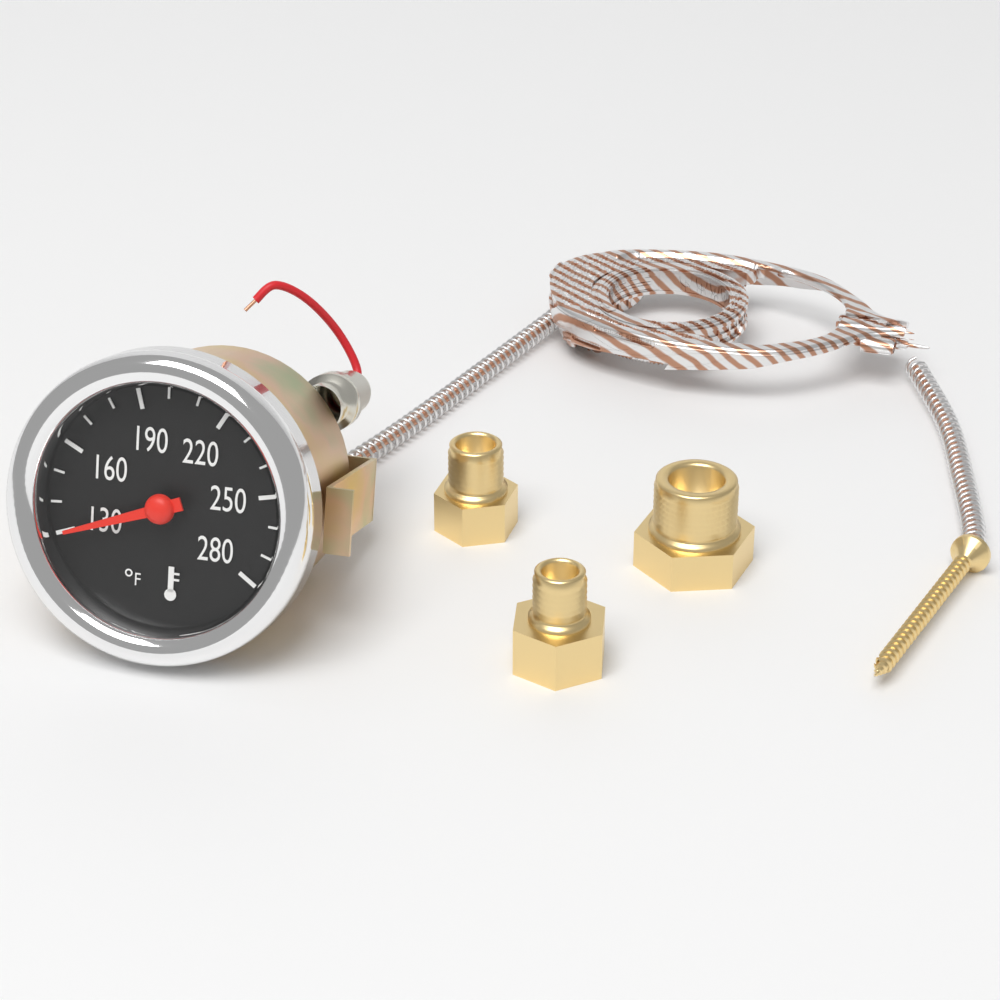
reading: 130 °F
